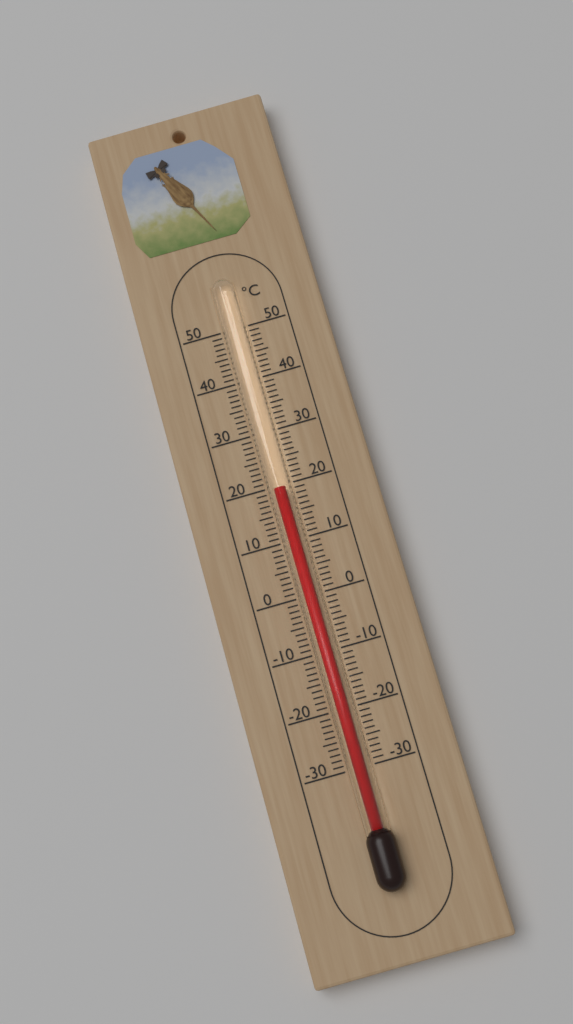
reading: 19 °C
